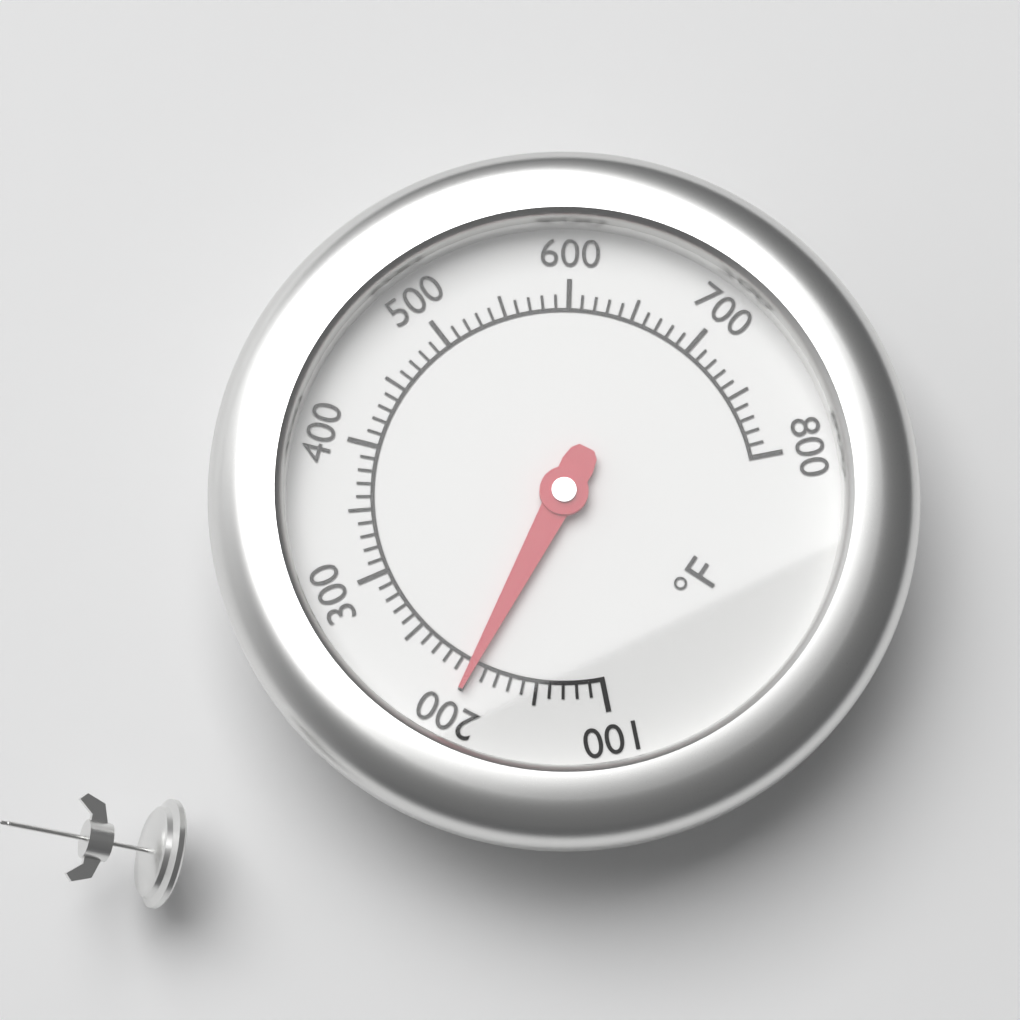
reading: 200 °F
